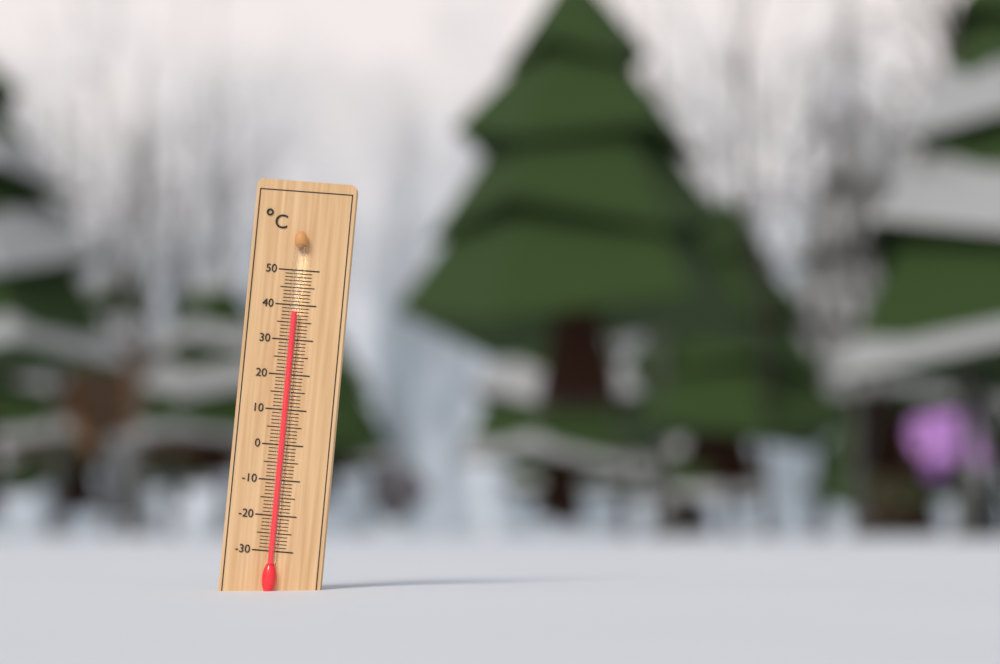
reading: 38 °C
